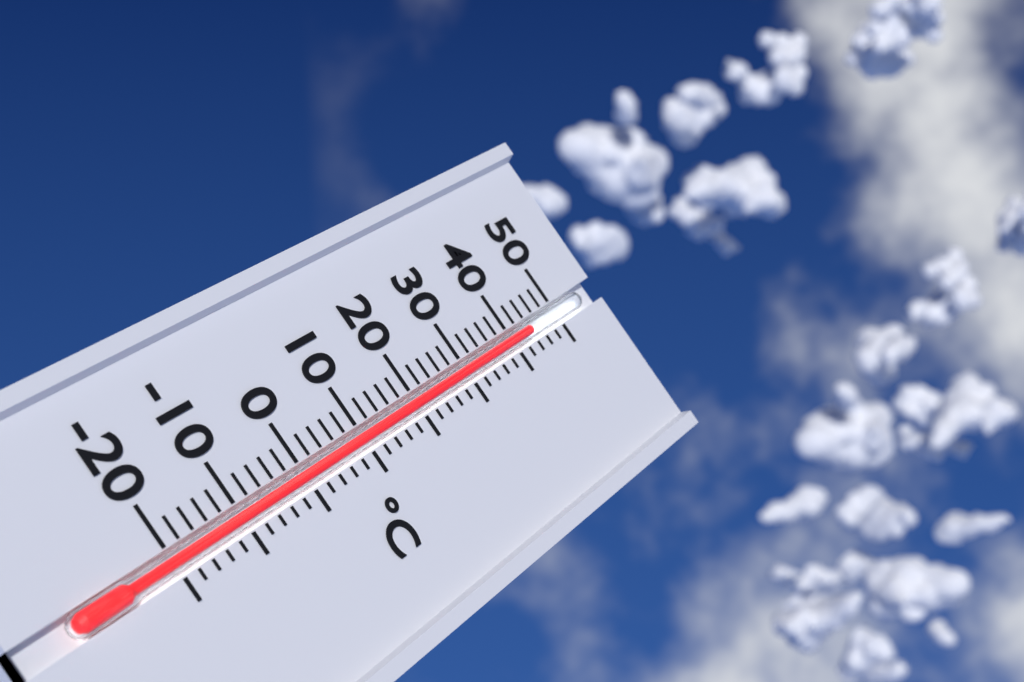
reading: 44 °C
